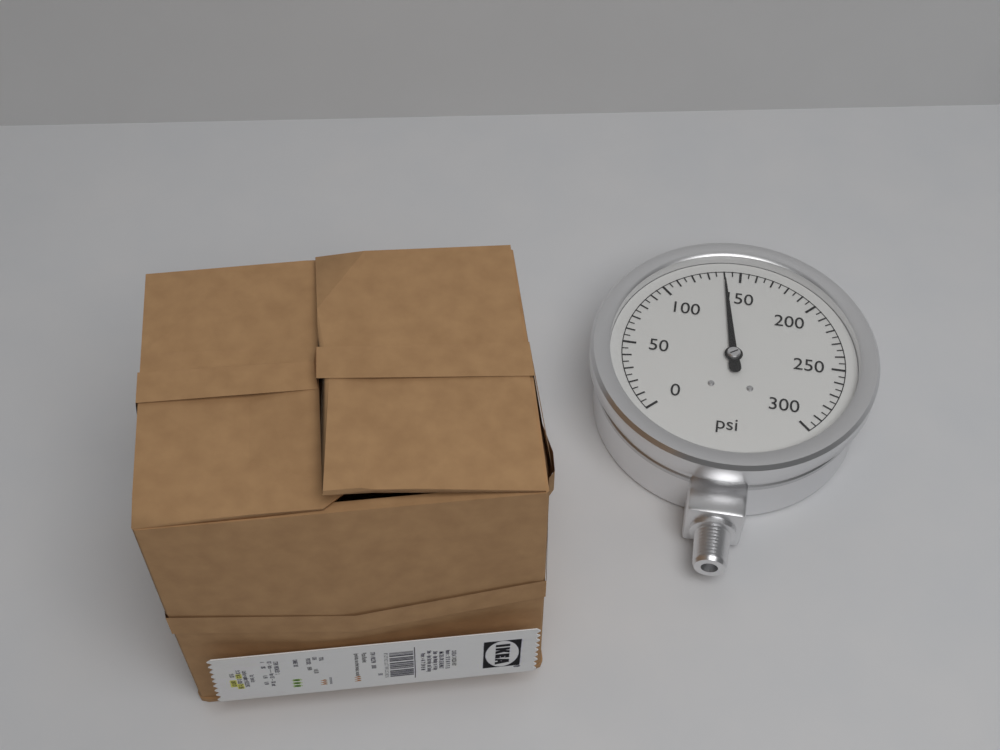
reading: 140 psi
